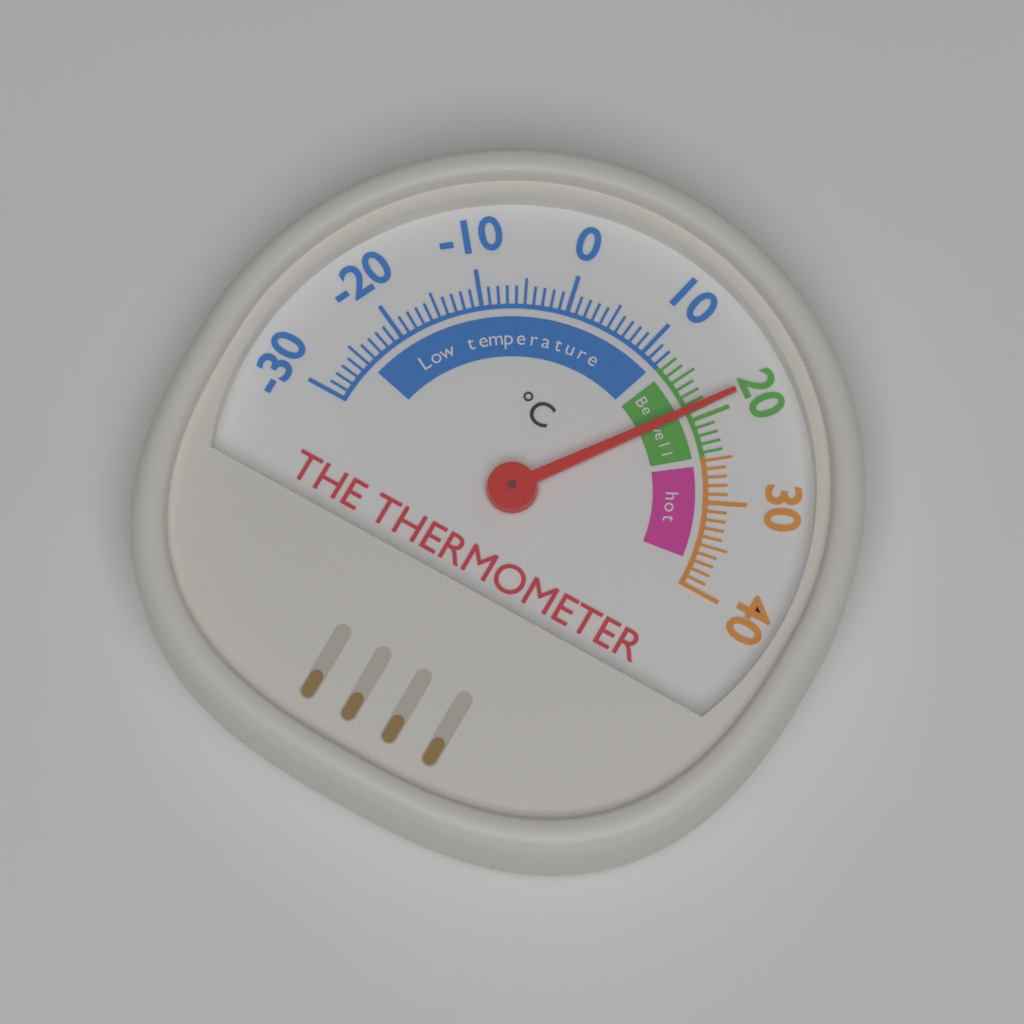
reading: 19 °C
